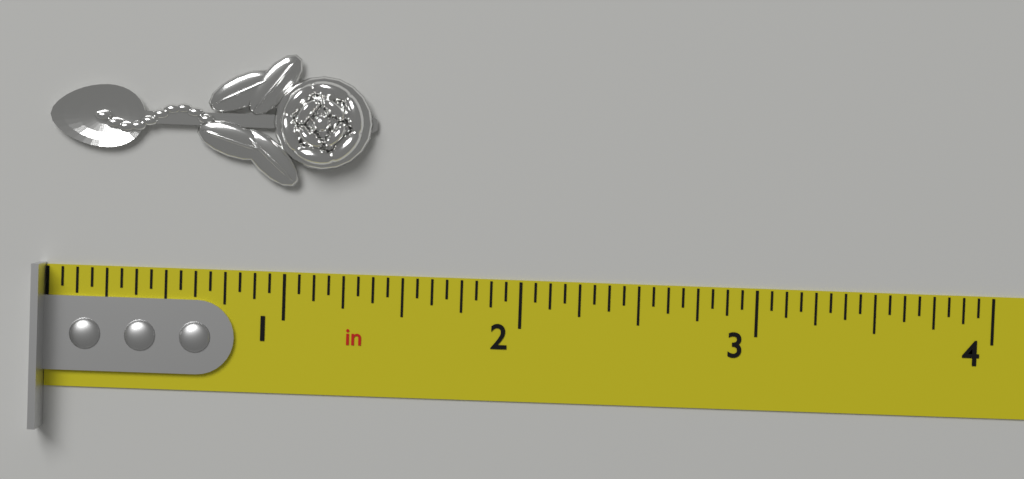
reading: 1.3750 in
